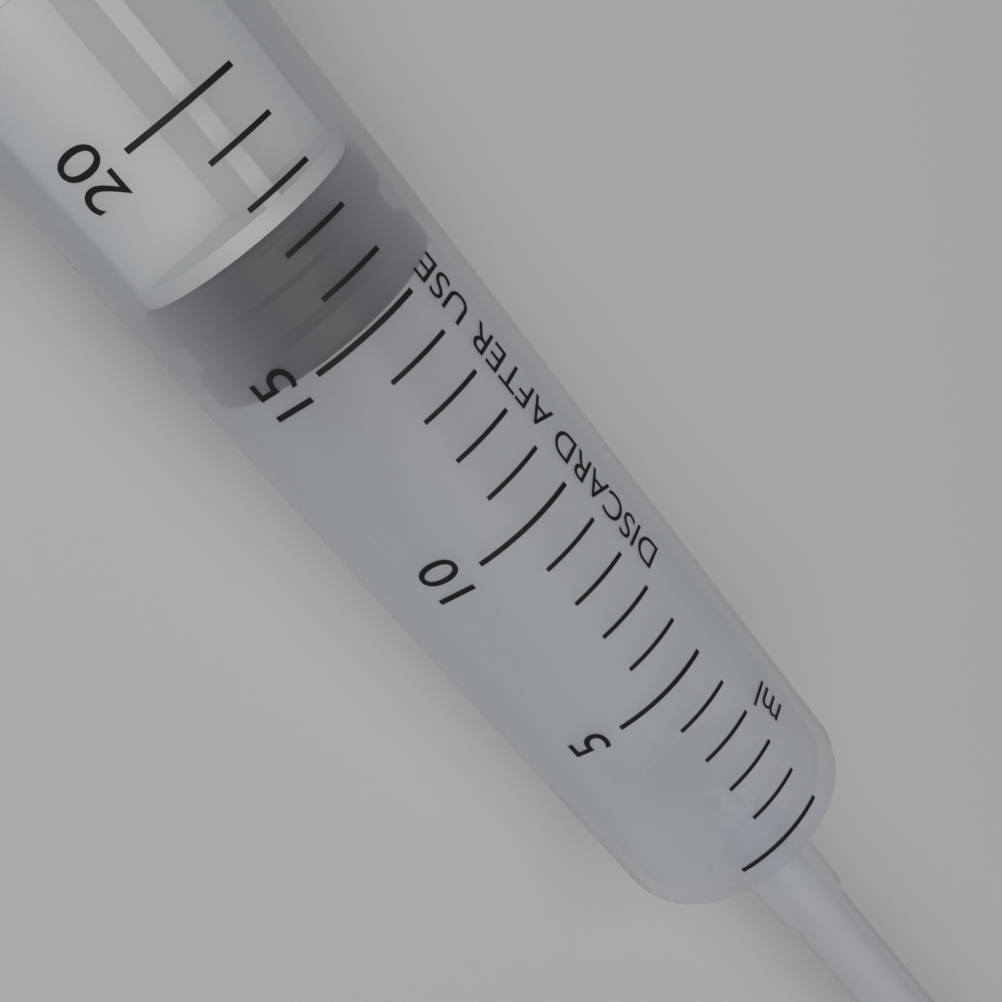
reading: 15 ml
